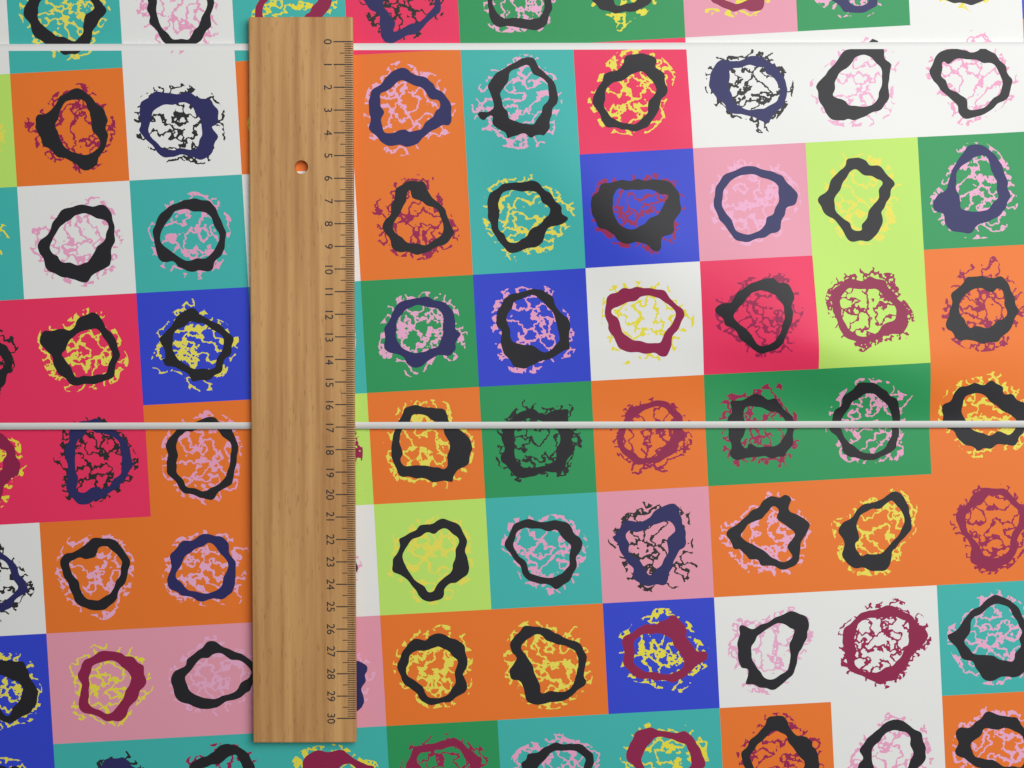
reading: 17.1 (no unit)
